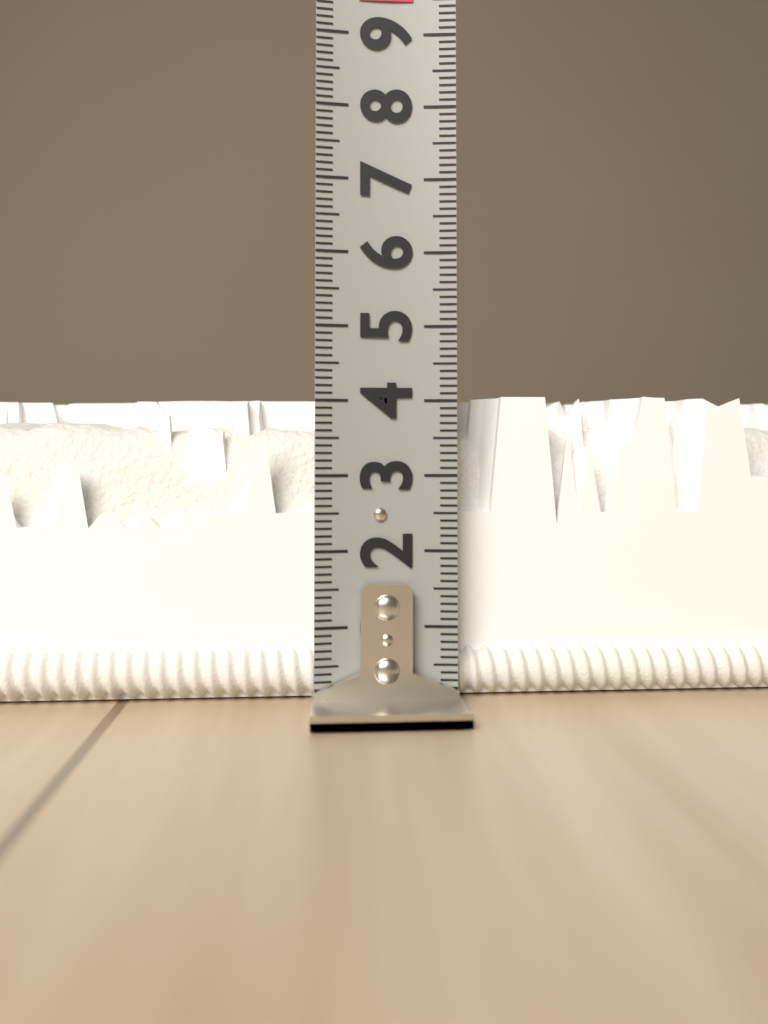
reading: 4.1 (no unit)
